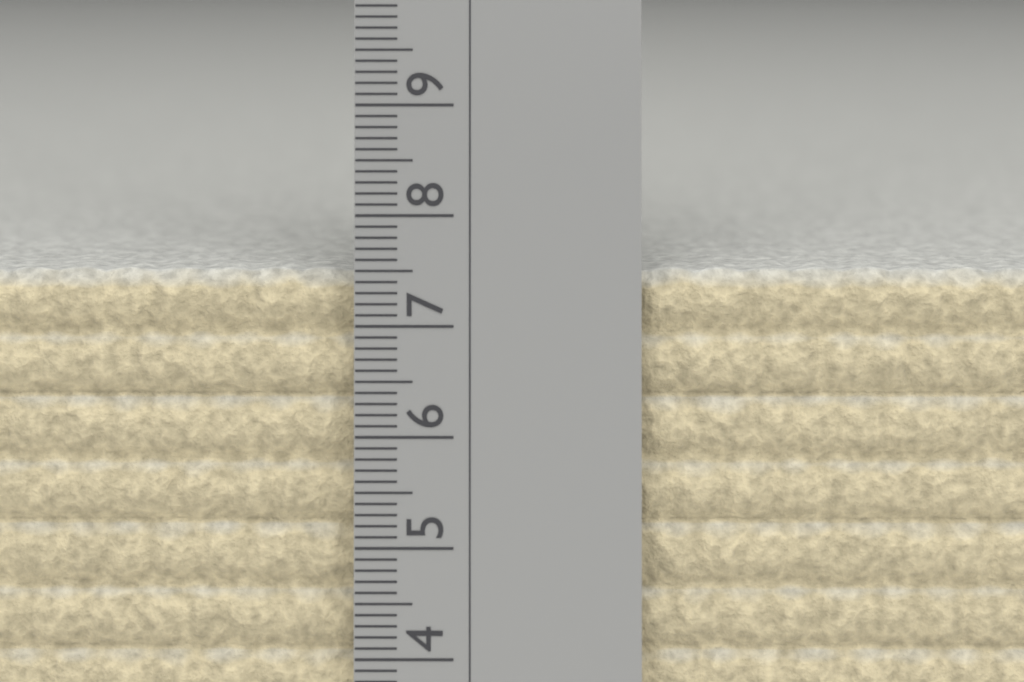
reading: 7.5 cm
